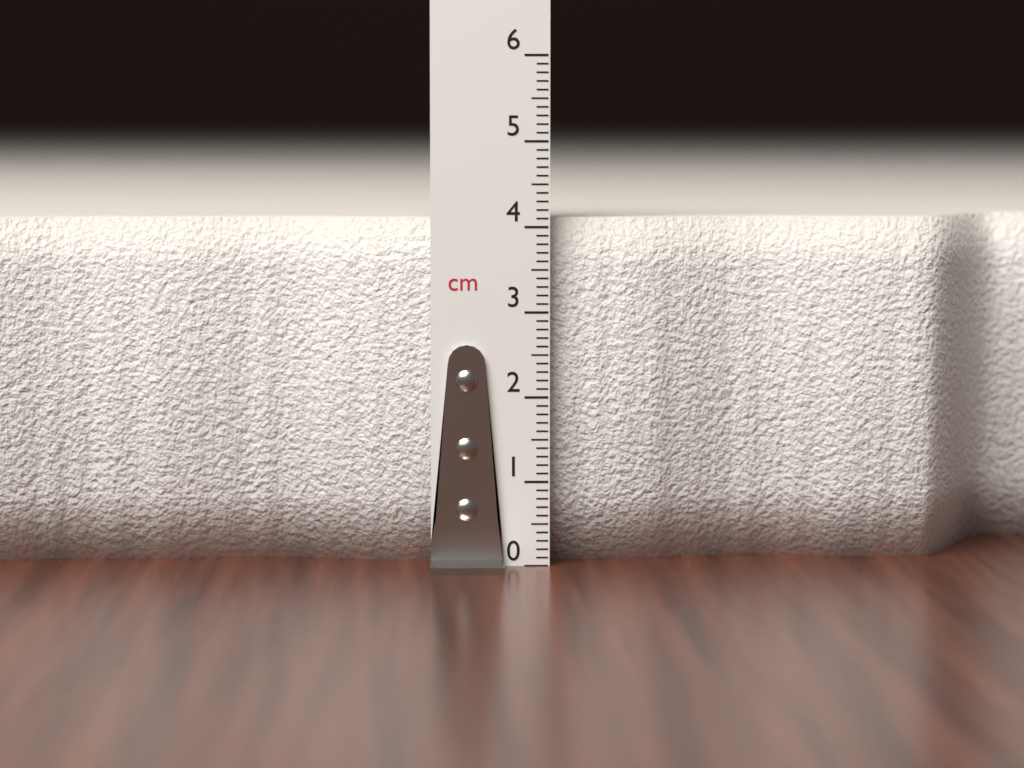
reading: 4.1 cm
